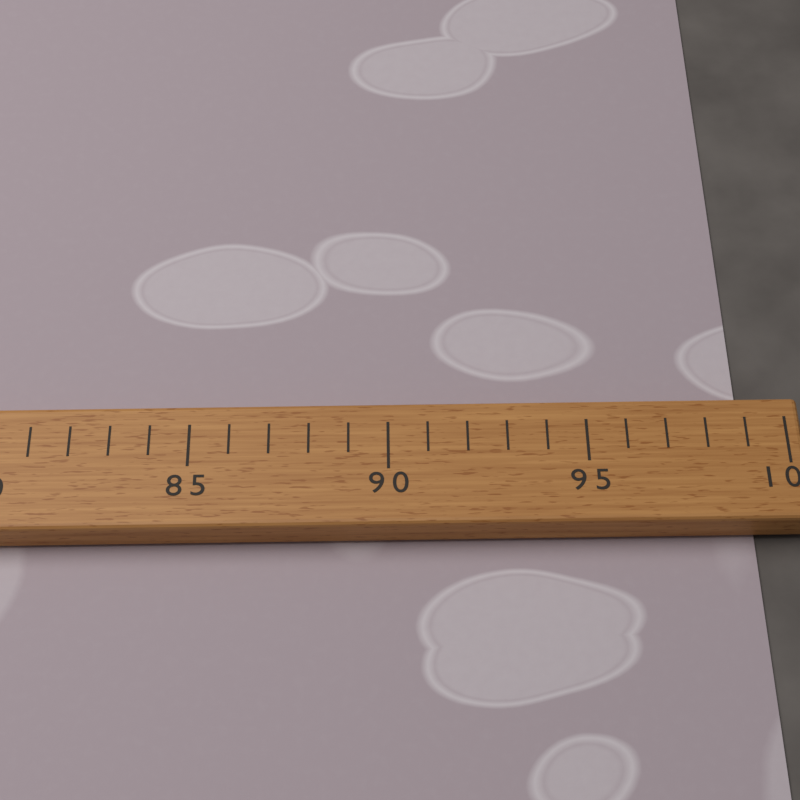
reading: 99 (no unit)
